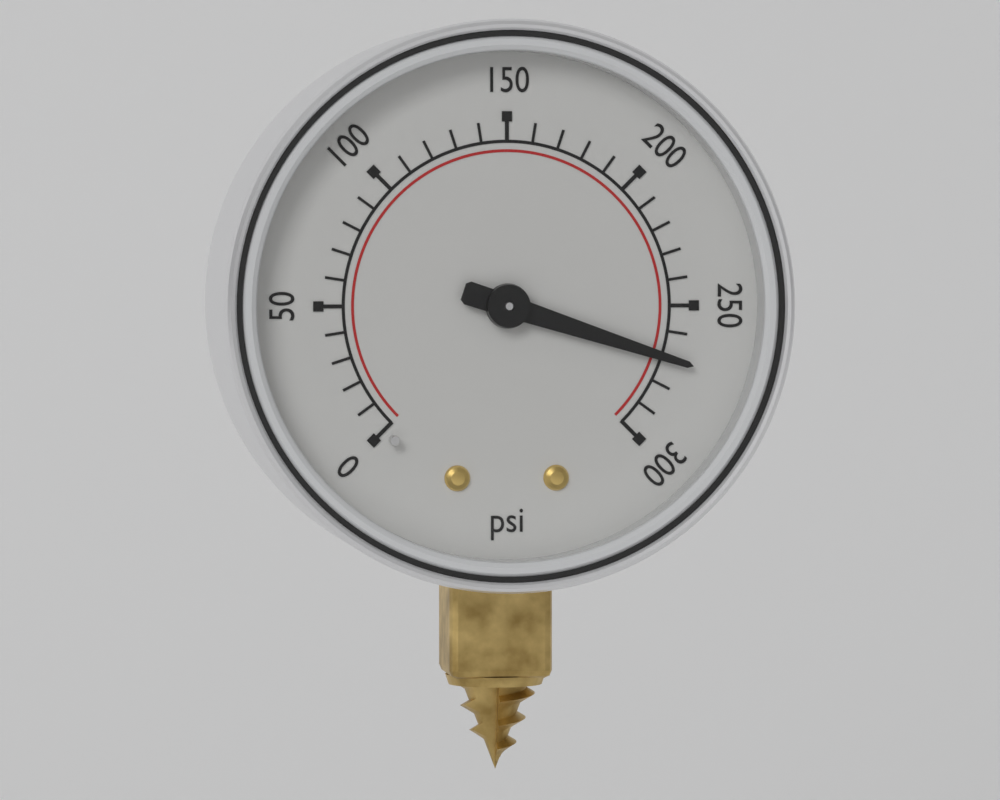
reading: 270 psi
